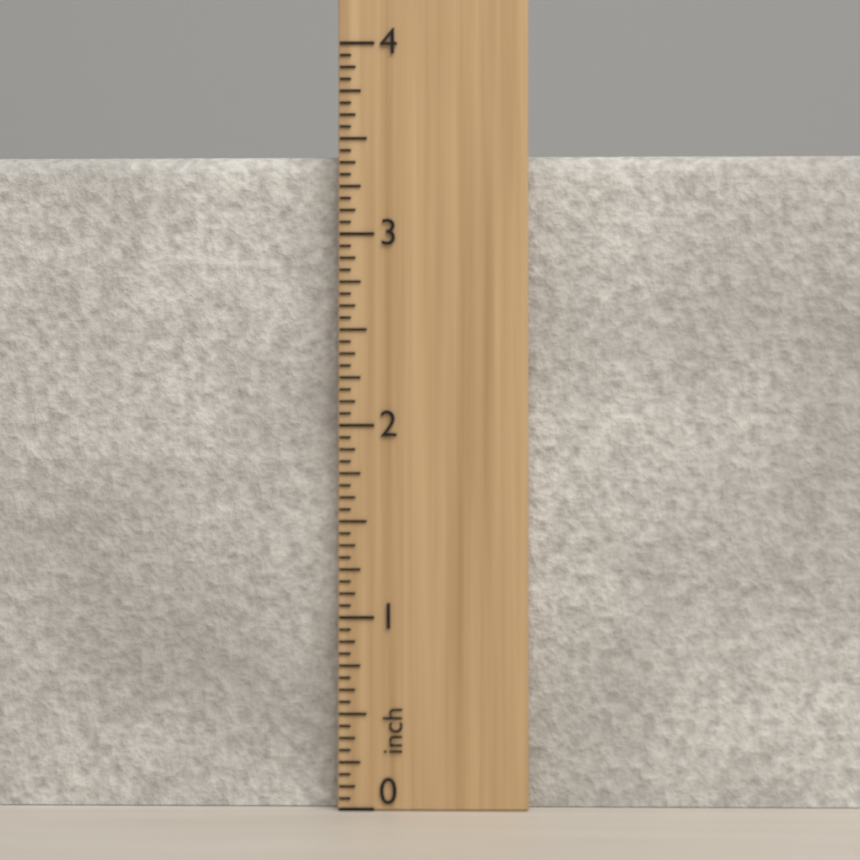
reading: 3.4375 inch
